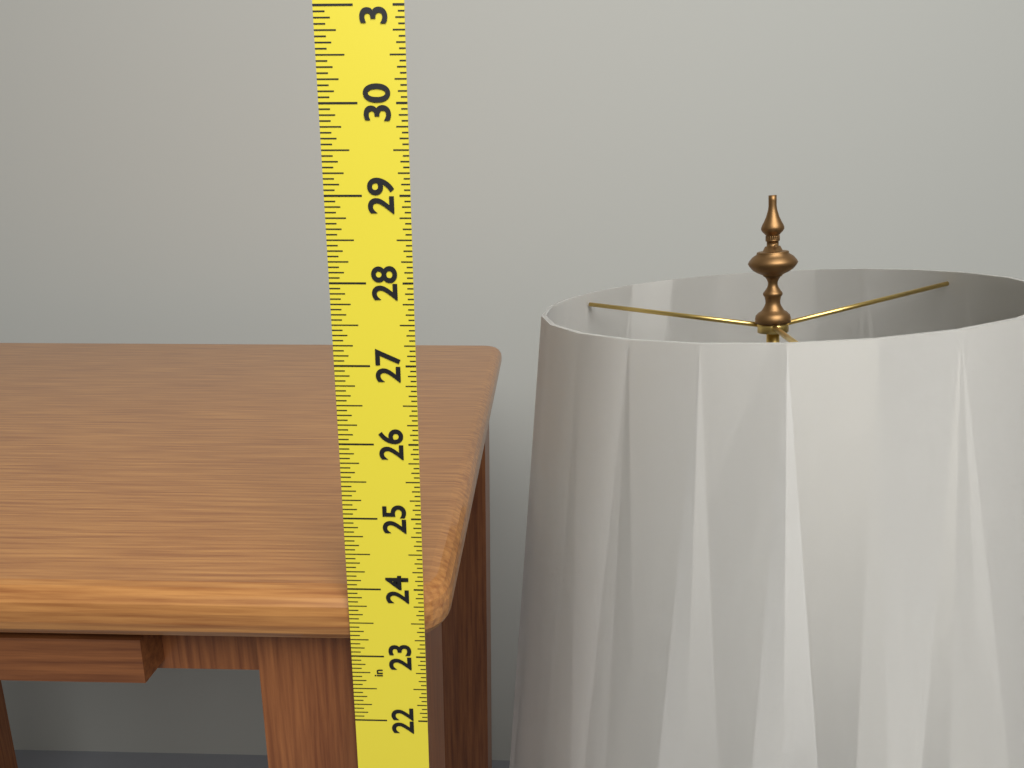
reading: 23.8750 in
